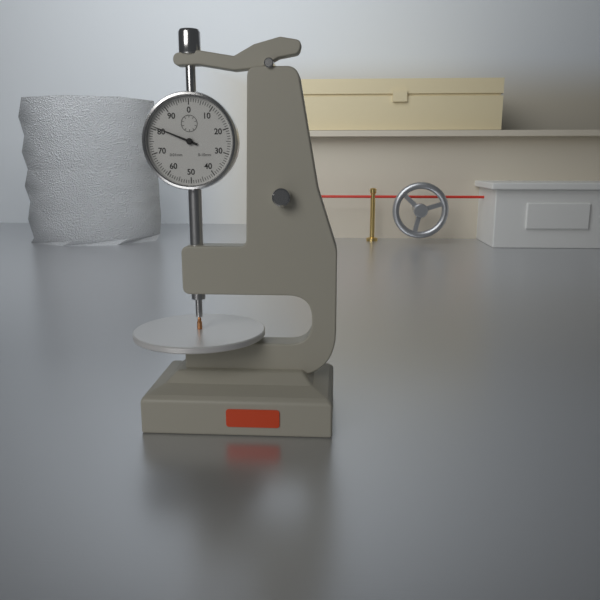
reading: 0.81 mm
